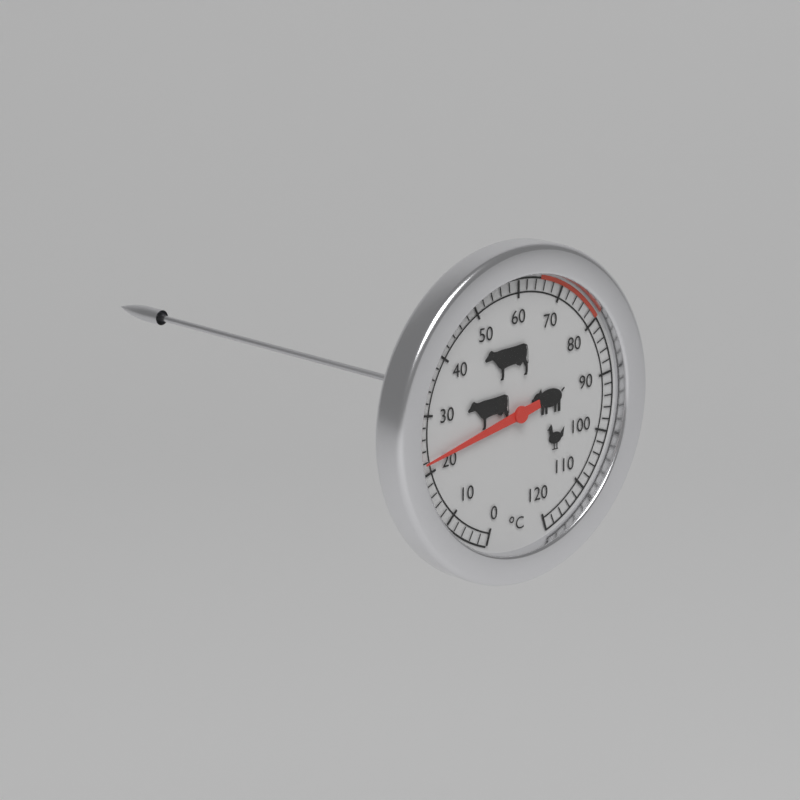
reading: 22 °C
